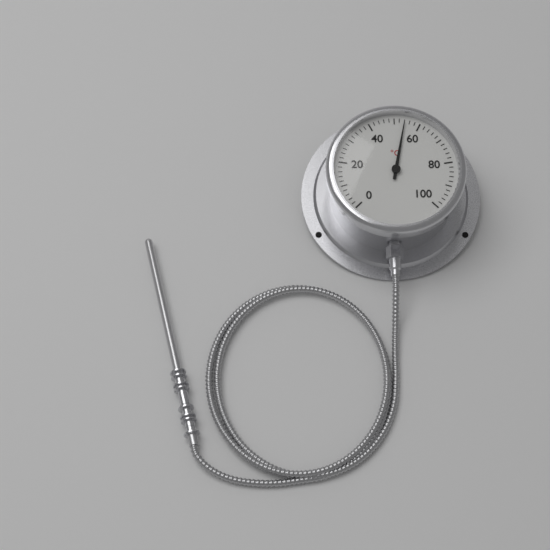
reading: 54 °C
